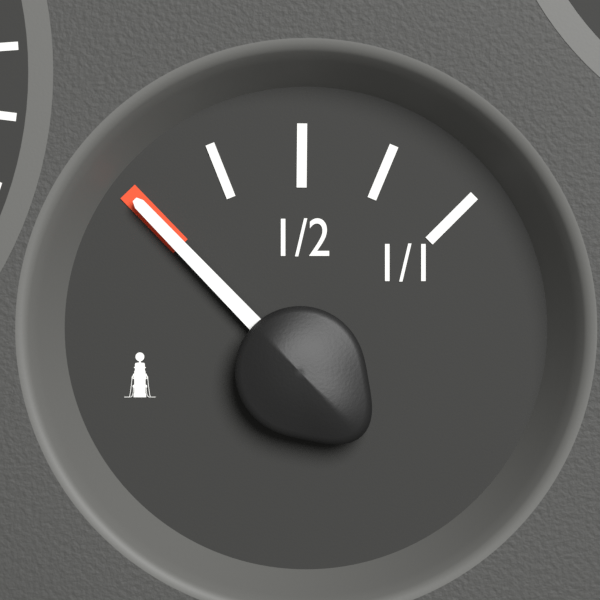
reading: 0.00 (no unit)
